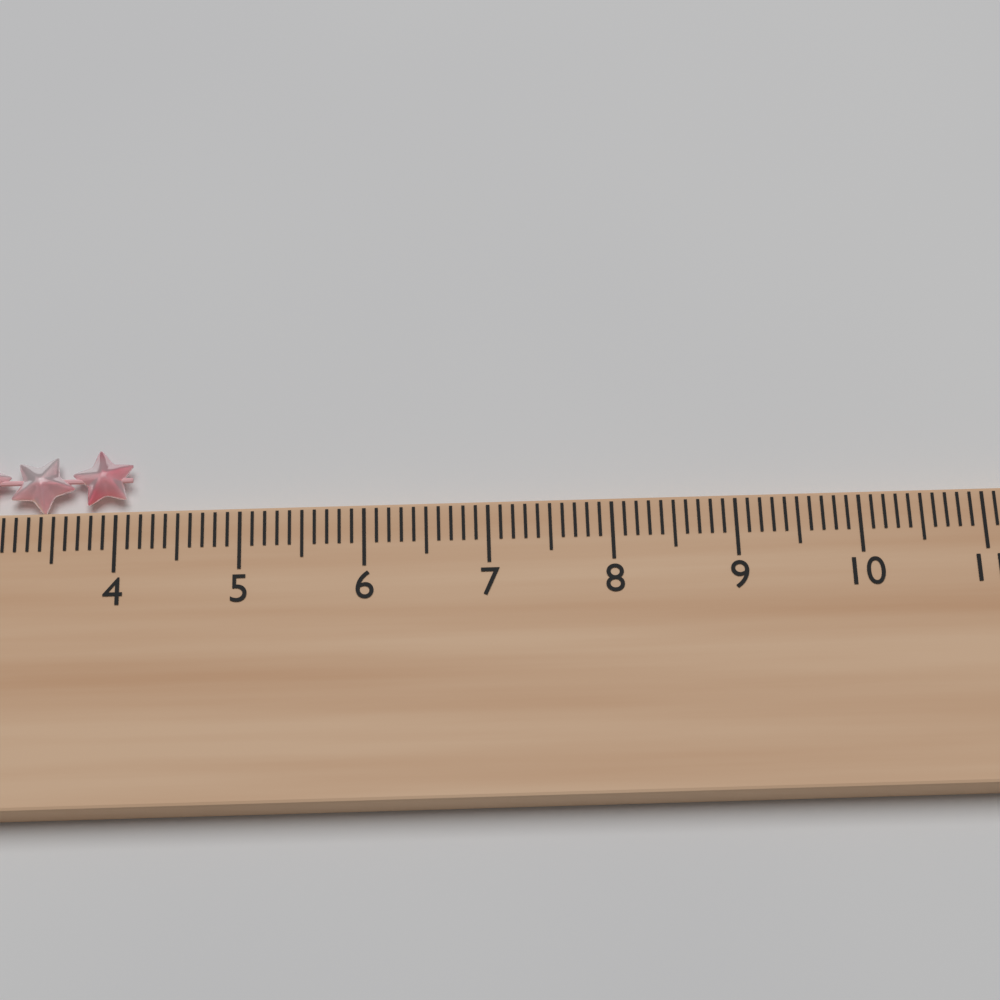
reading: 4.1 cm
